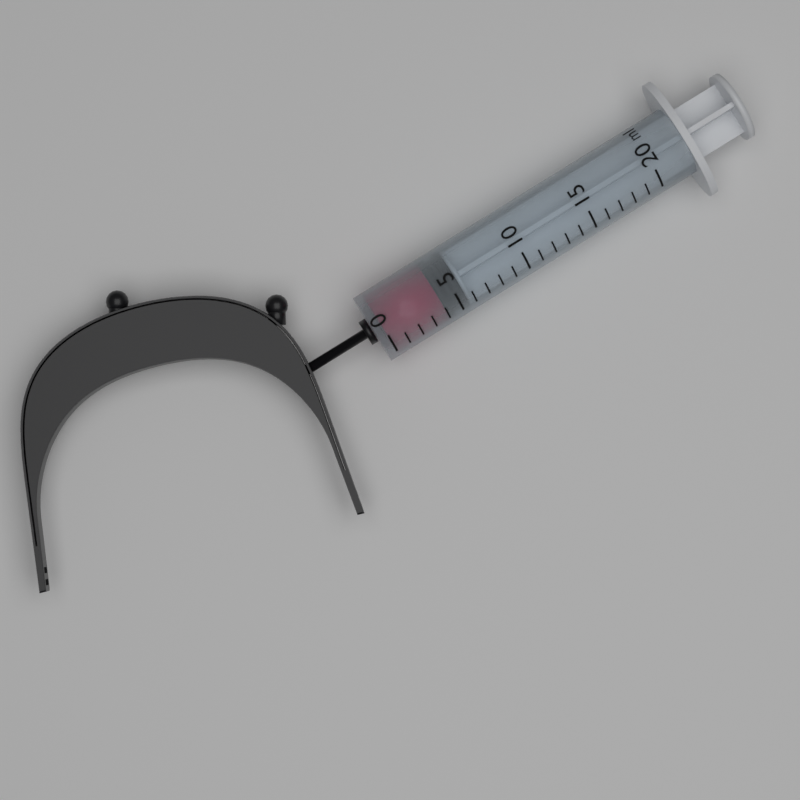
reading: 4 ml
